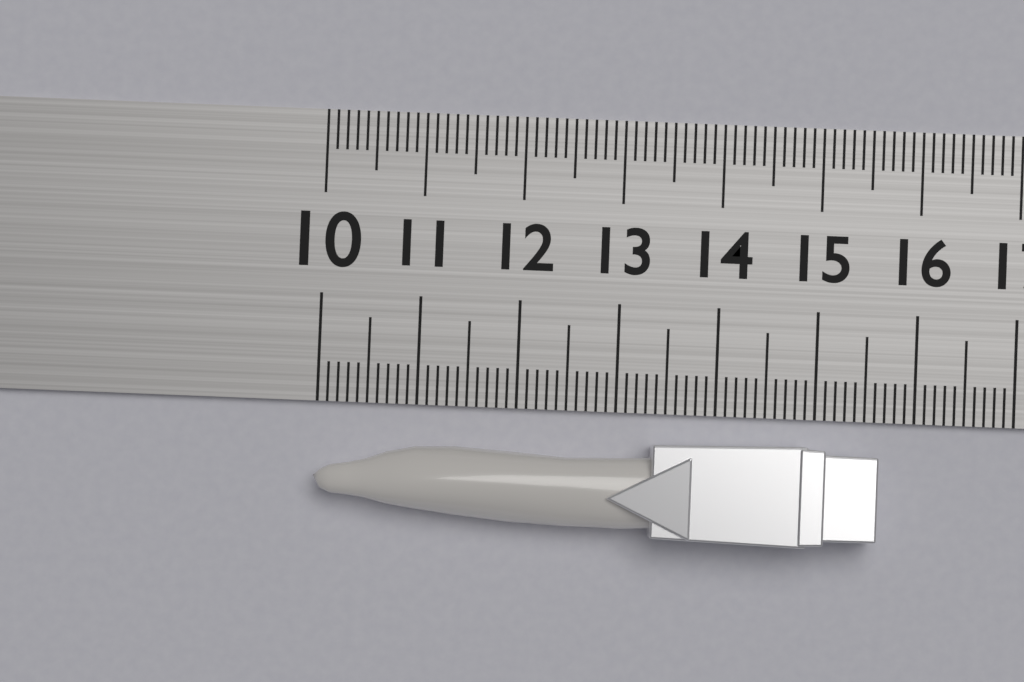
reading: 15.6 (no unit)
